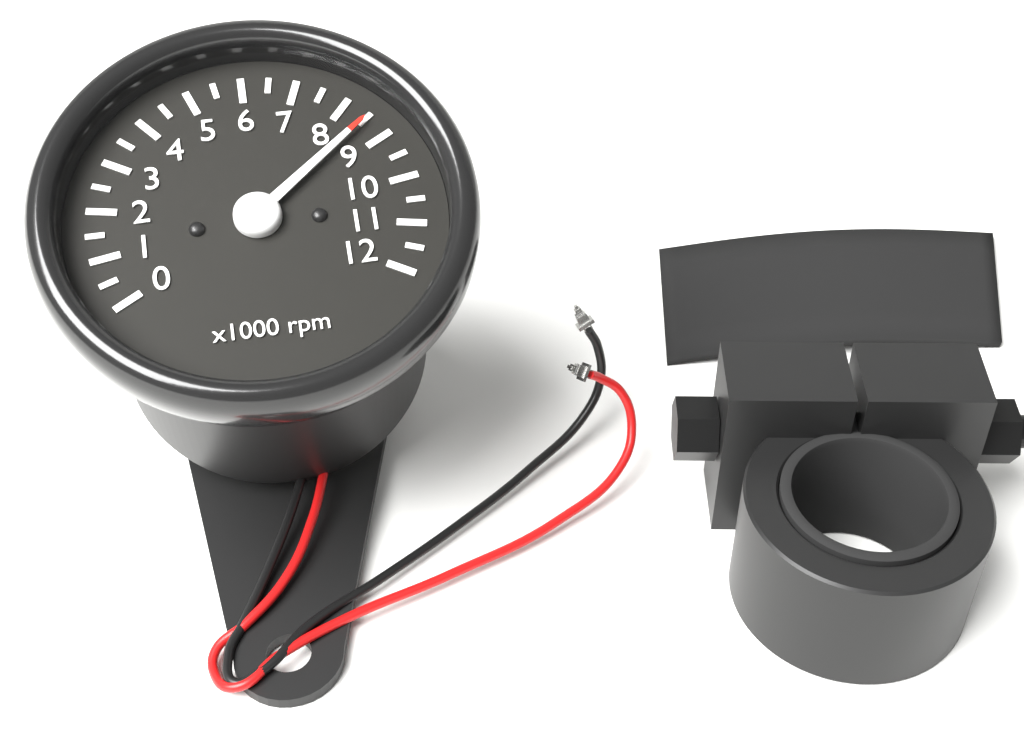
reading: 8.5 x1000 rpm
